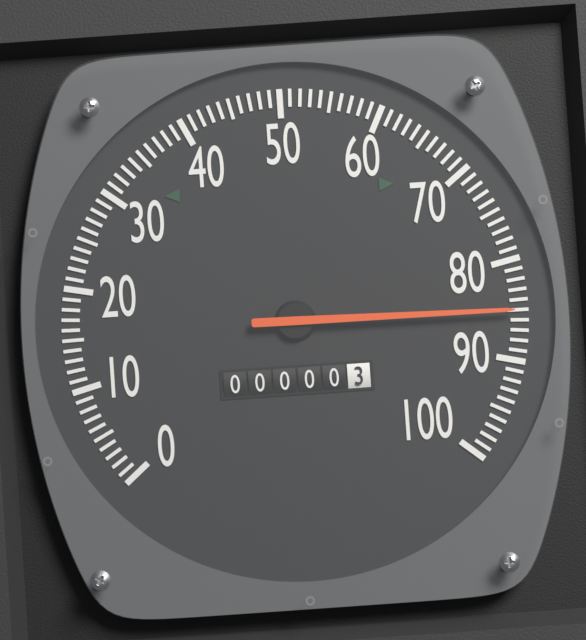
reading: 85 (no unit)
